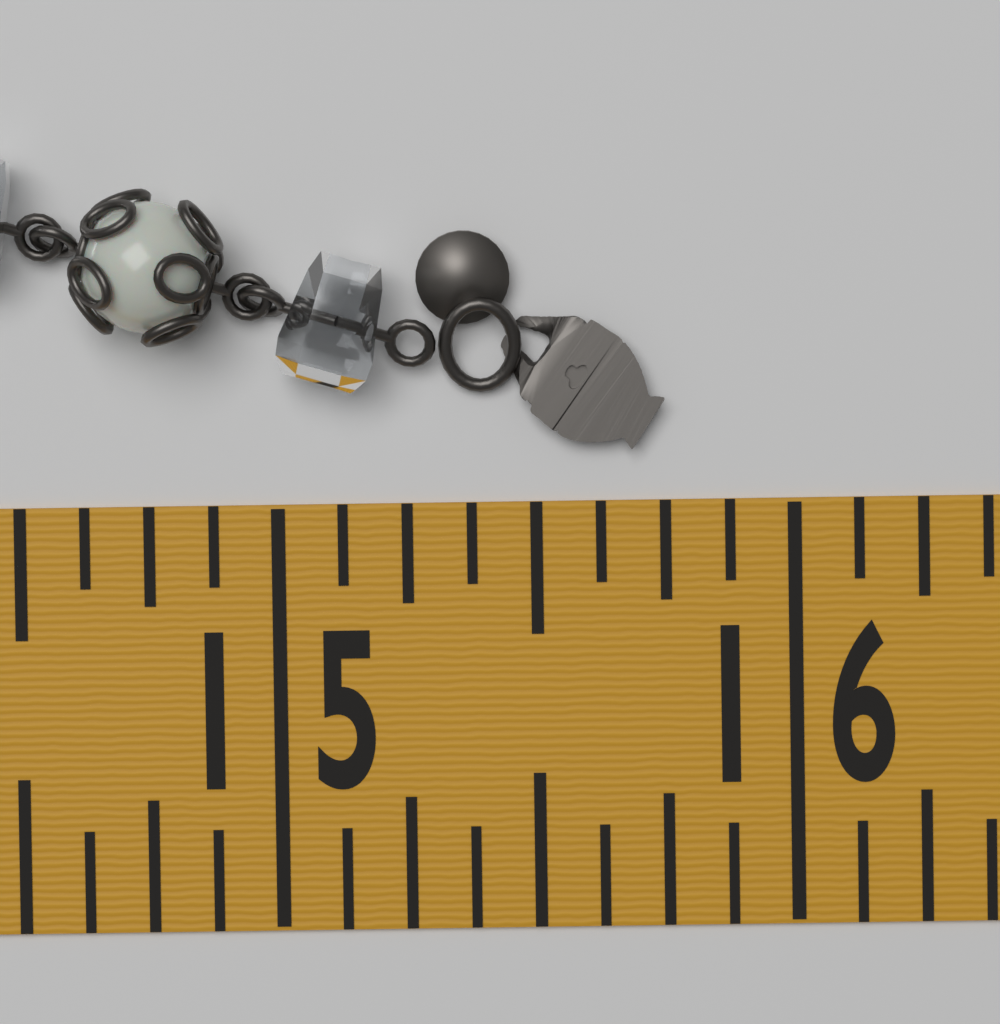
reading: 15.750 in
